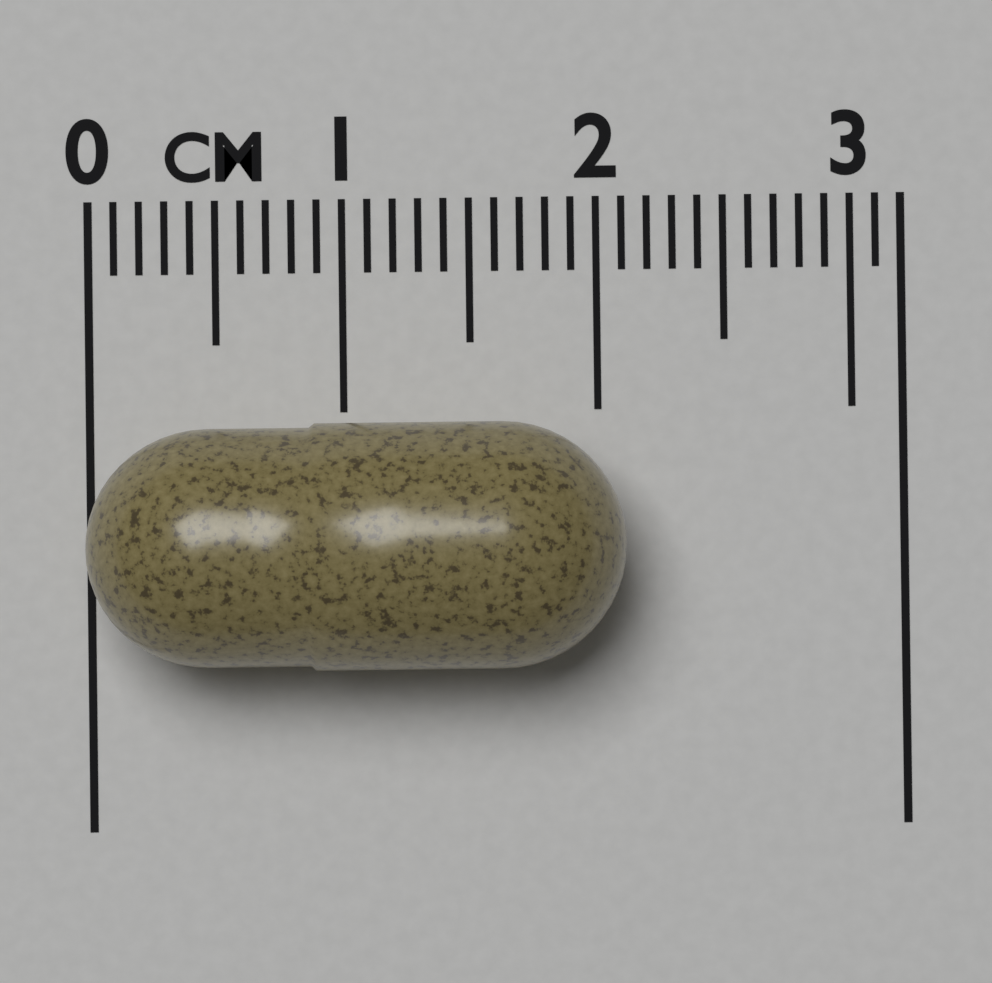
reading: 2.1 cm
